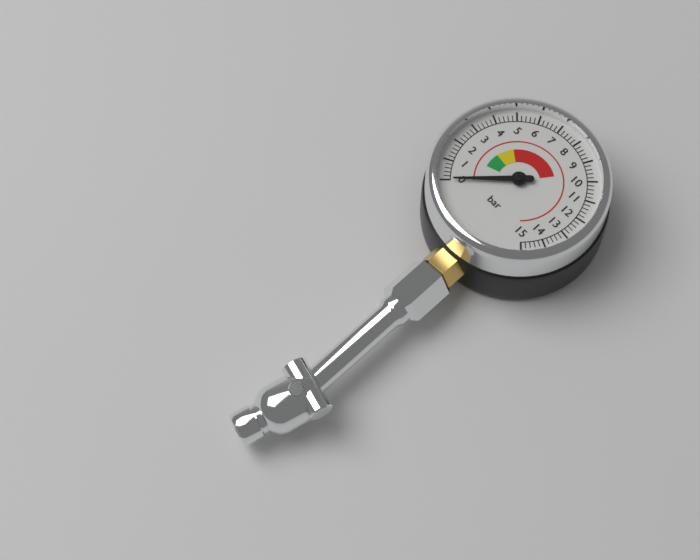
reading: 0.0 bar
